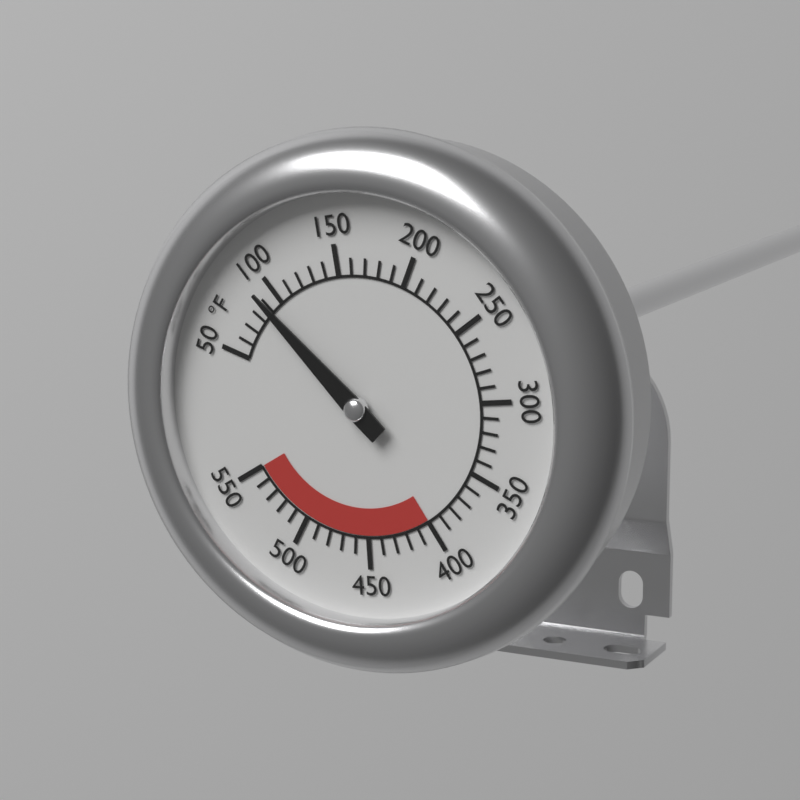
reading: 90 °F
